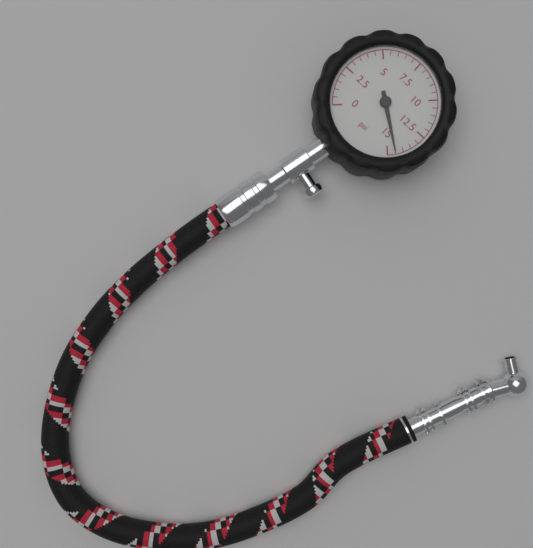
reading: 14.5 psi
